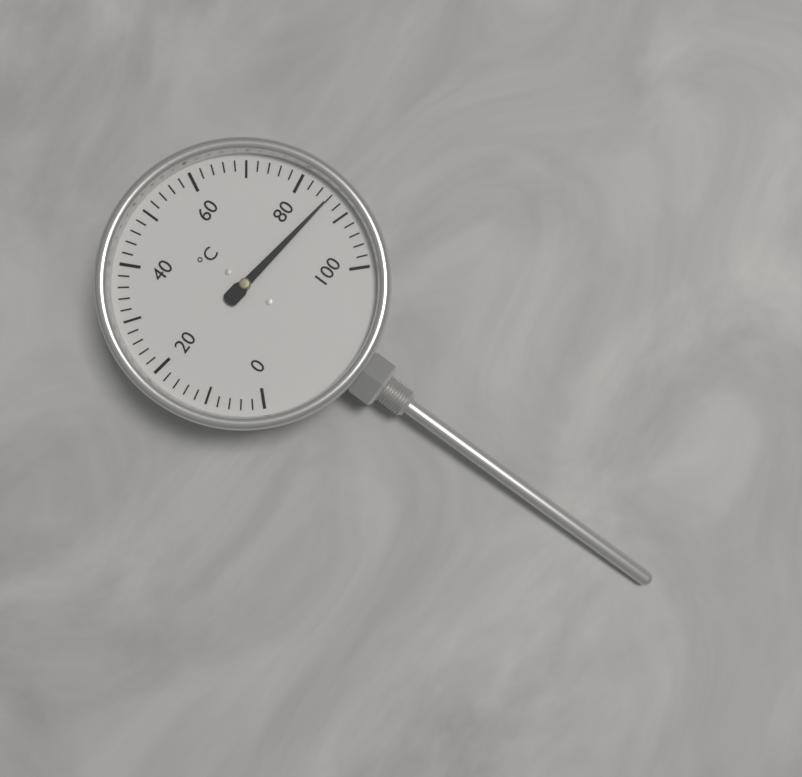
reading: 86 °C
